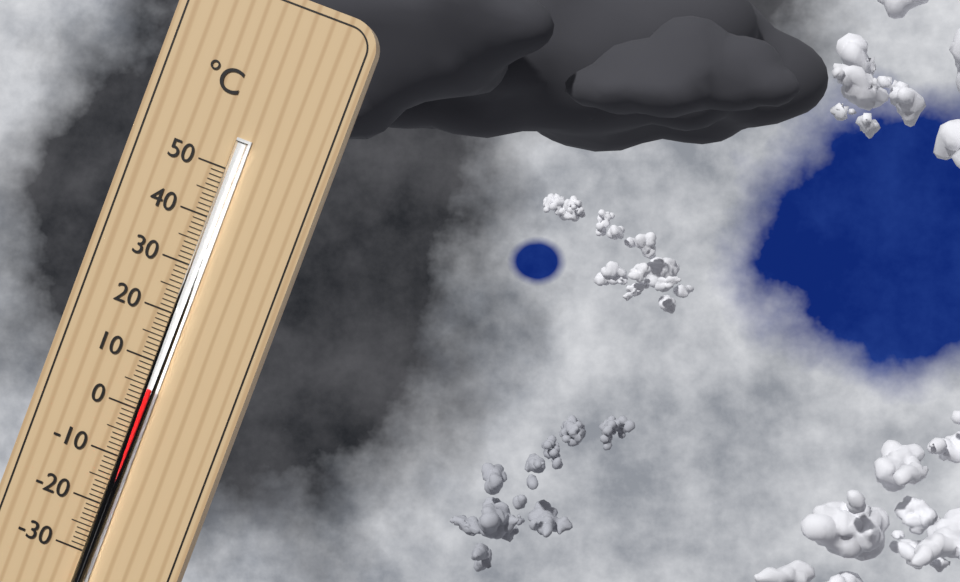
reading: 5 °C
